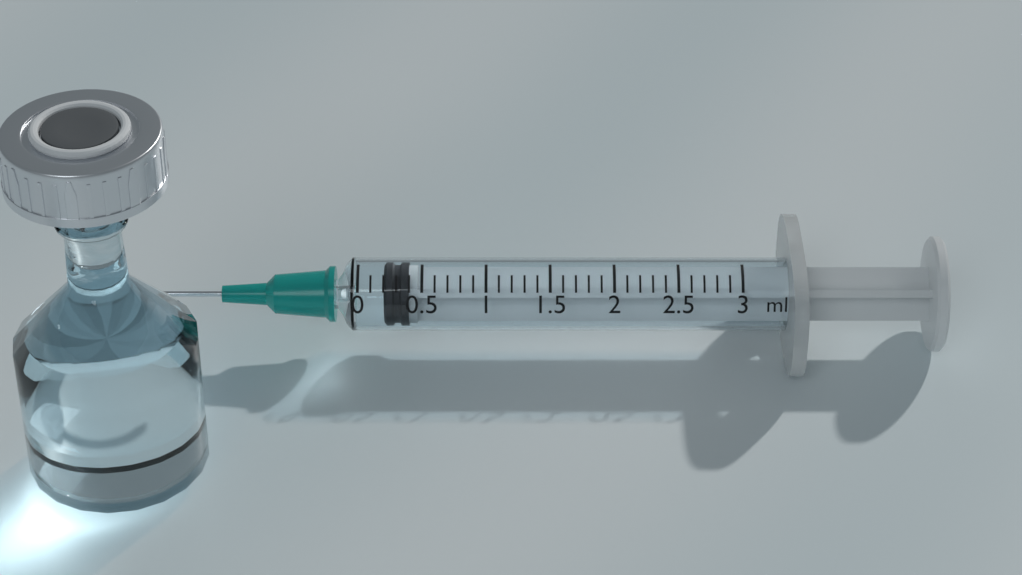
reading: 0.2 ml
